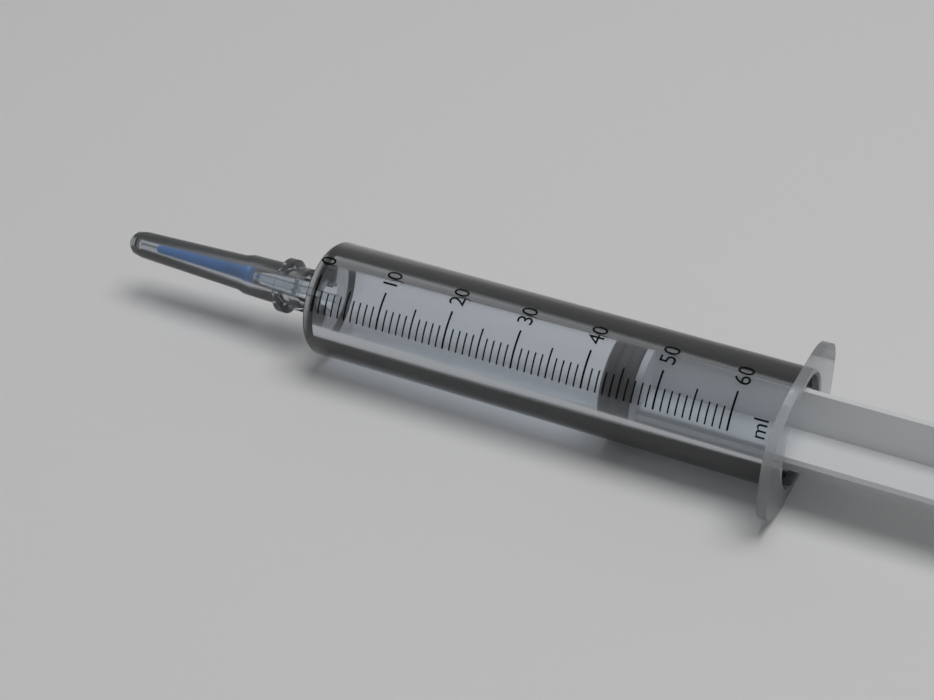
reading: 42 ml
